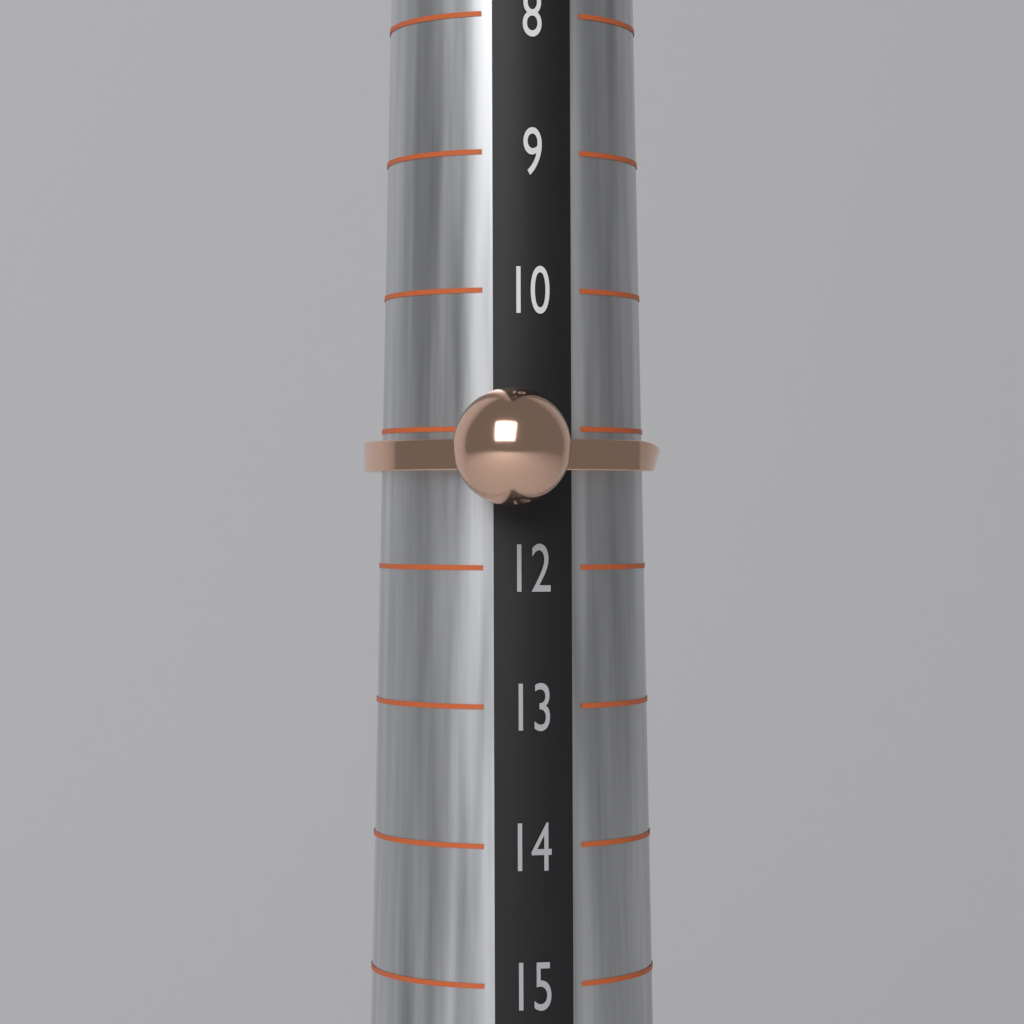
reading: 11.3 (no unit)
